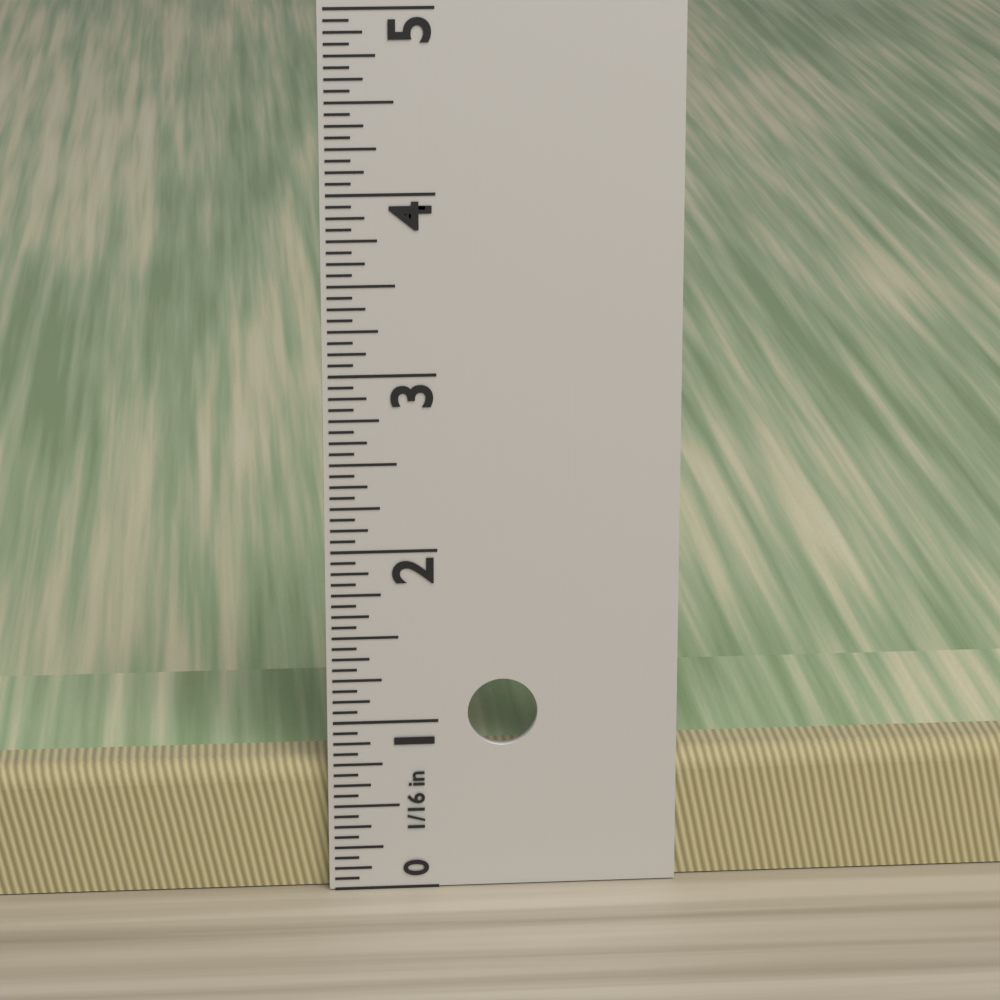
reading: 0.7500 in
